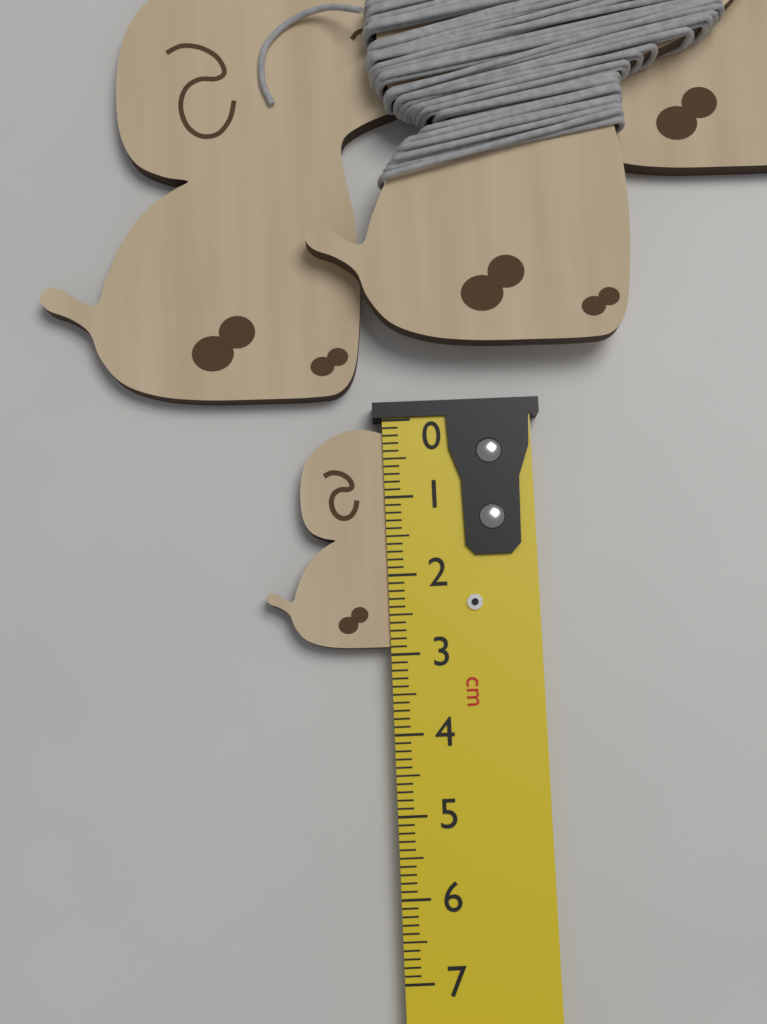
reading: 2.9 cm
